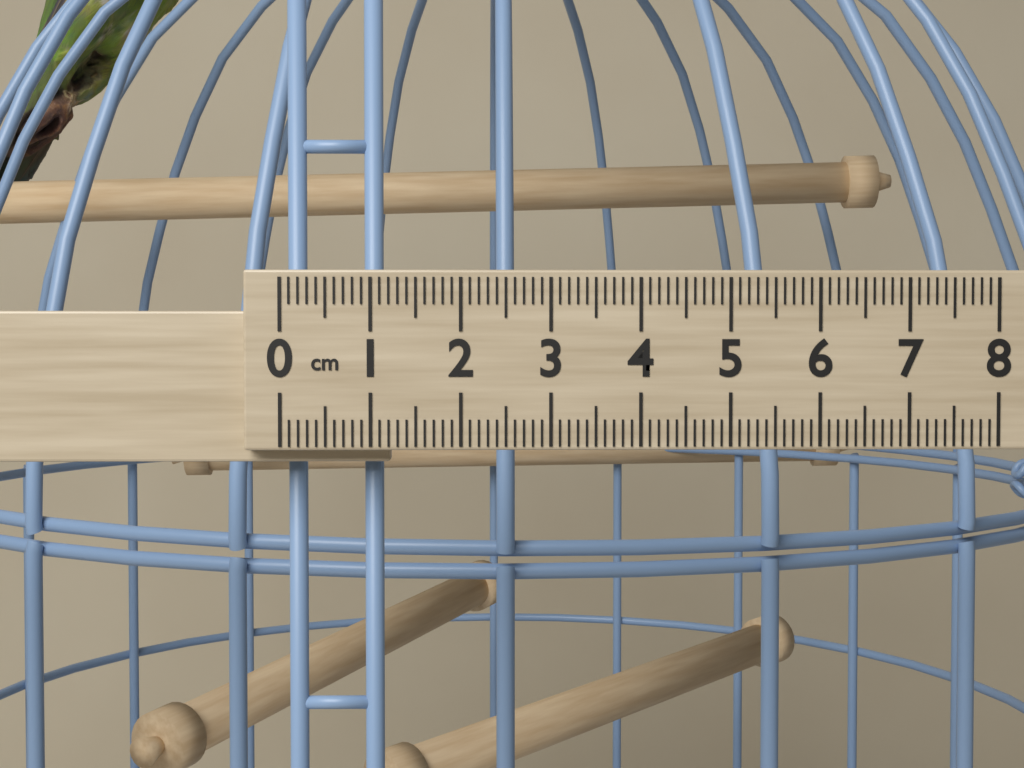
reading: 1.1 cm
